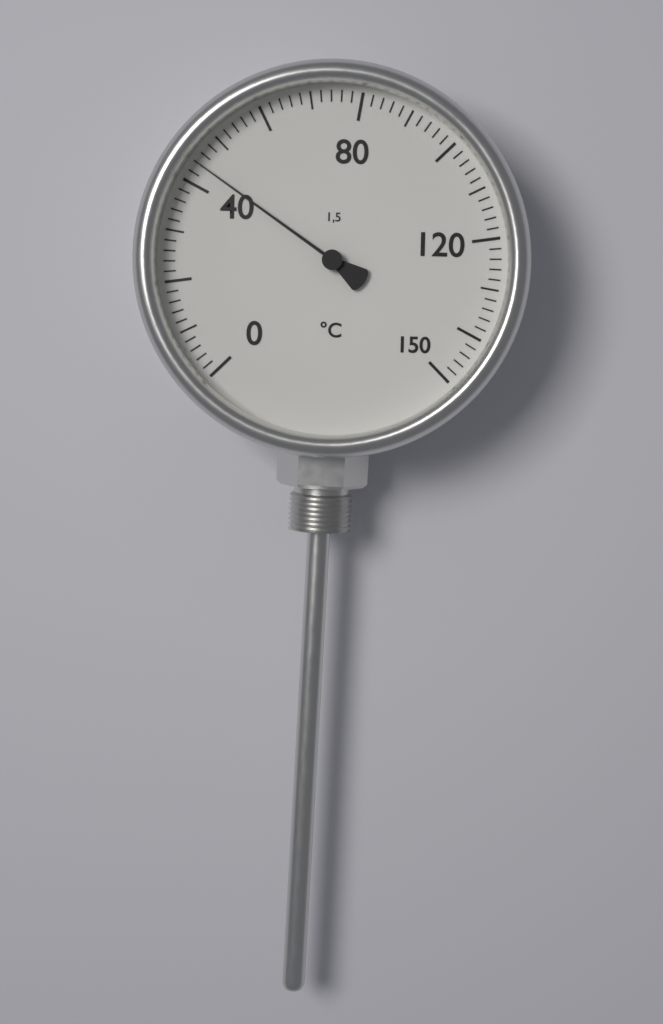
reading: 44 °C
